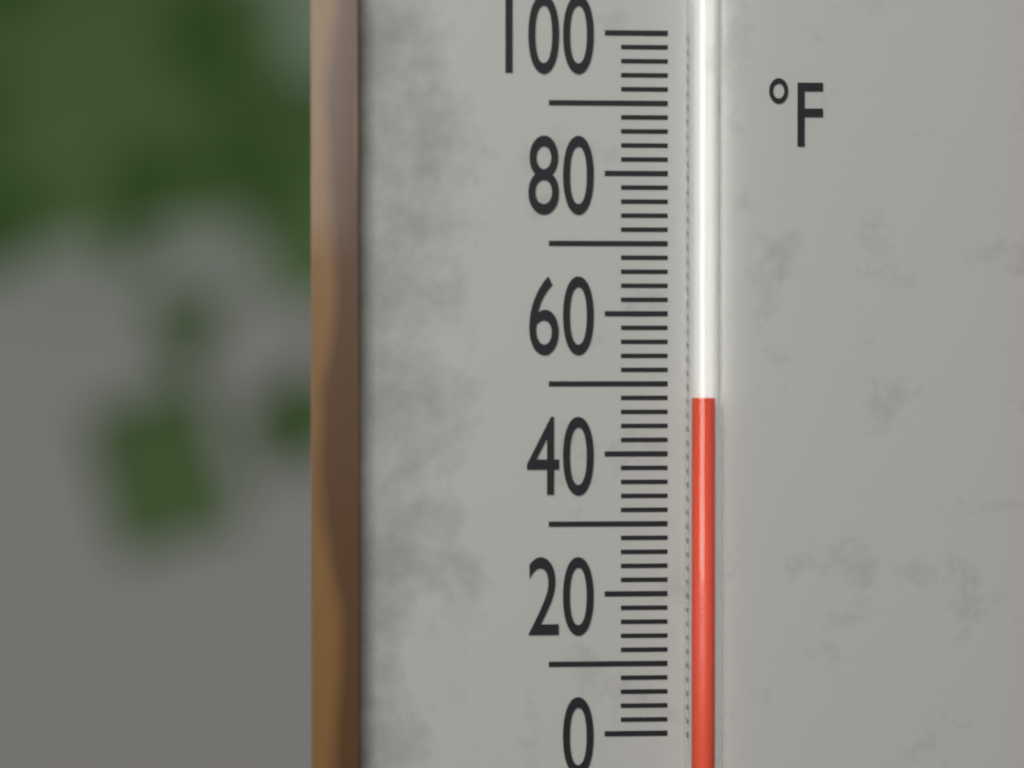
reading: 48 °F
